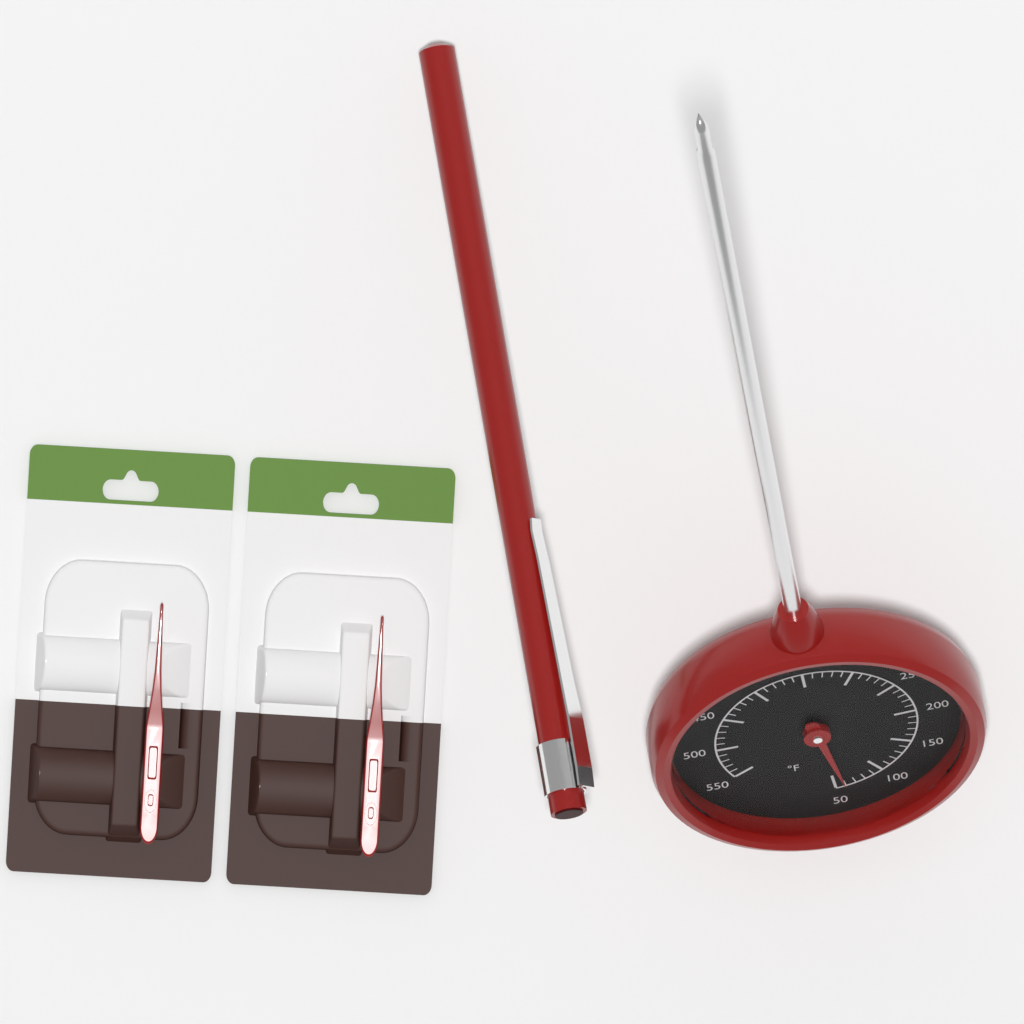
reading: 60 °F
